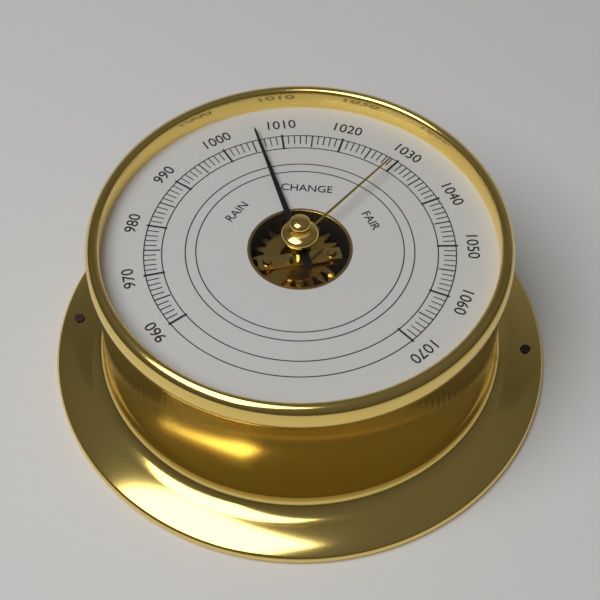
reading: 1006 (no unit)
